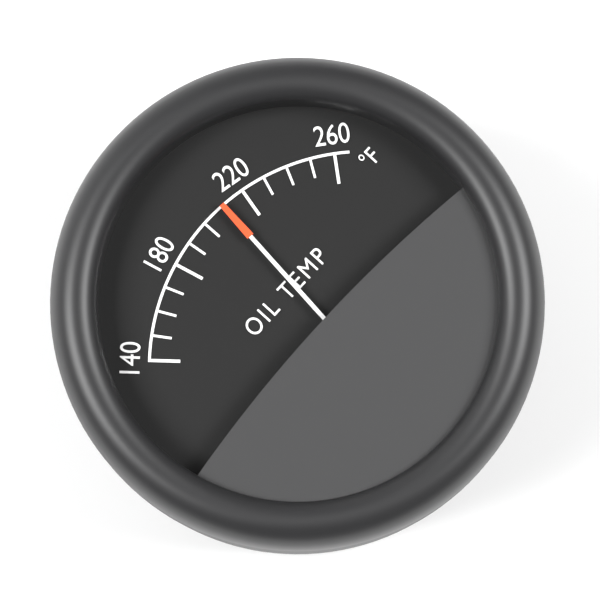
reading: 210 °F
